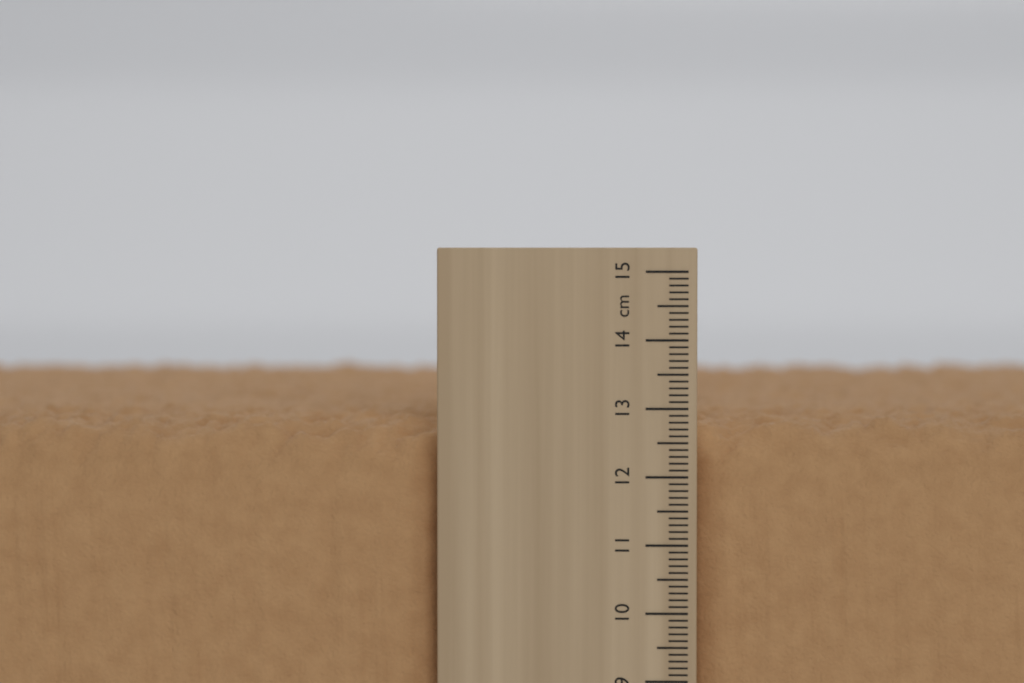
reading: 12.9 cm
